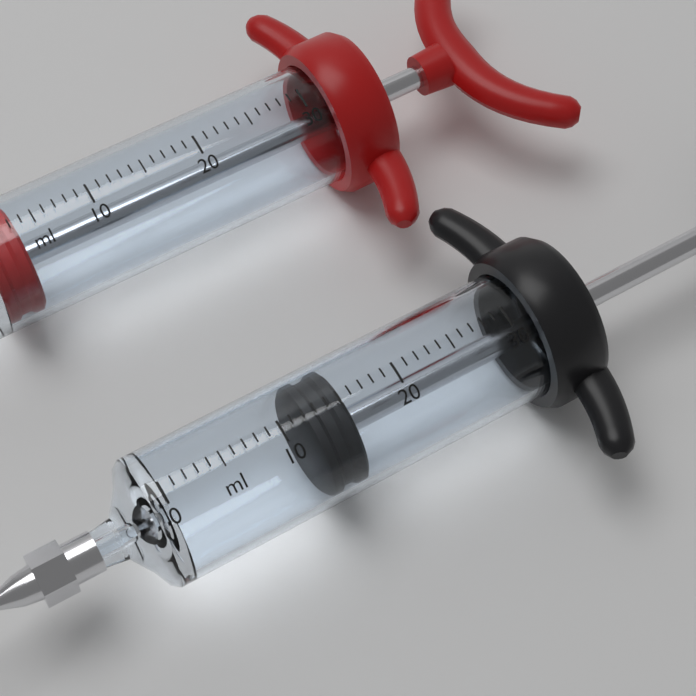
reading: 12 ml
